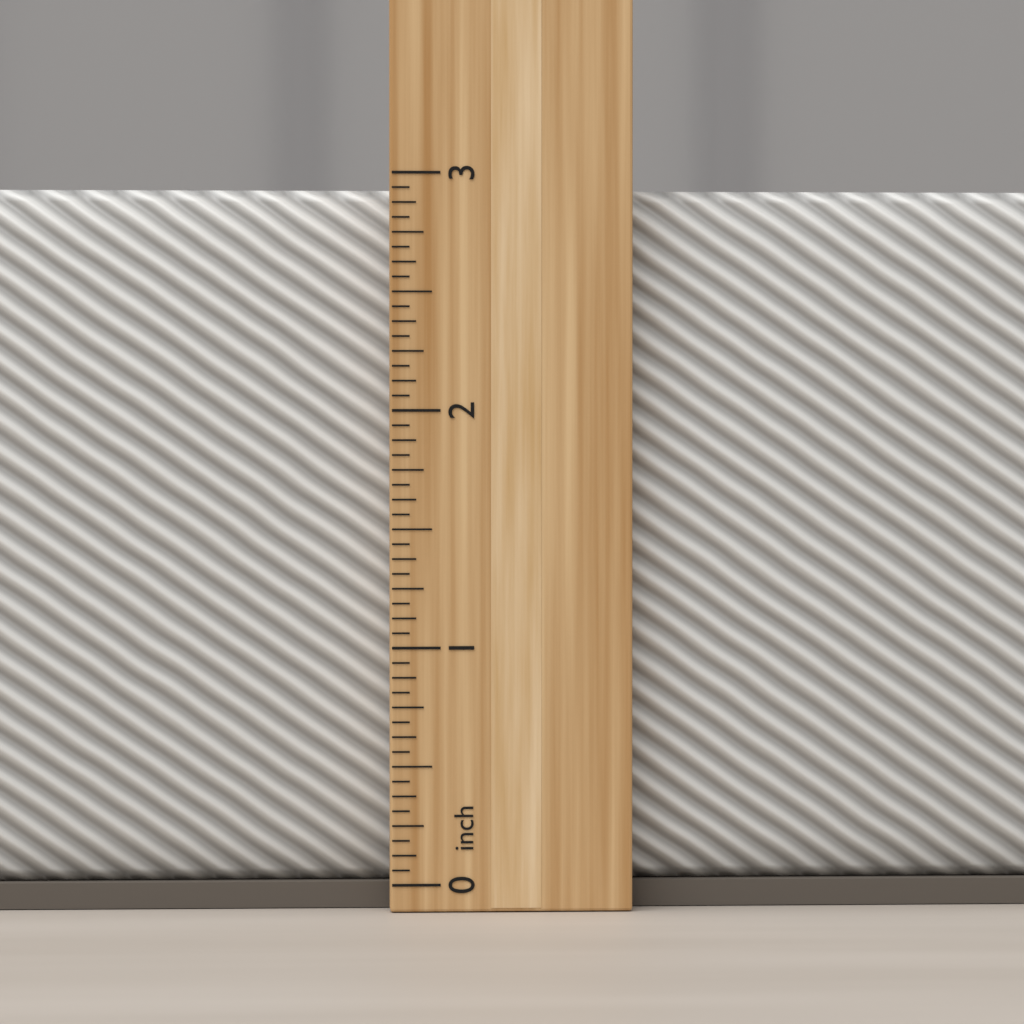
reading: 2.9375 inch
